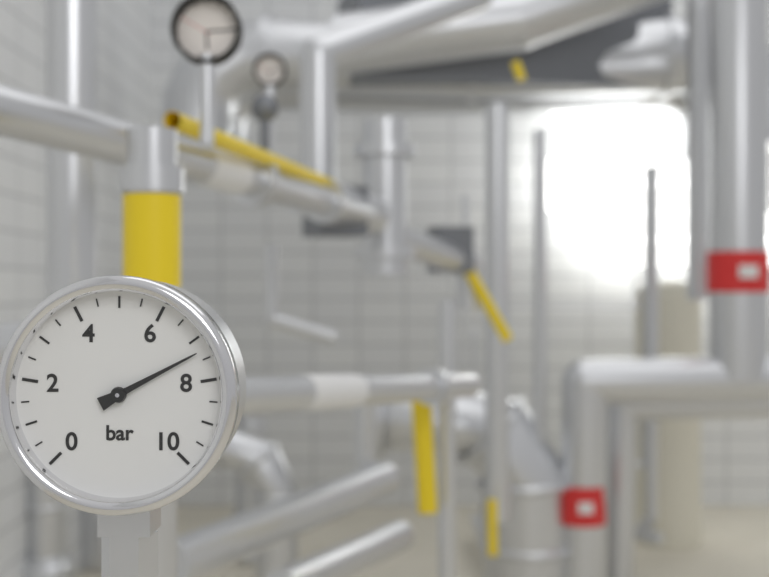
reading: 7.3 bar
